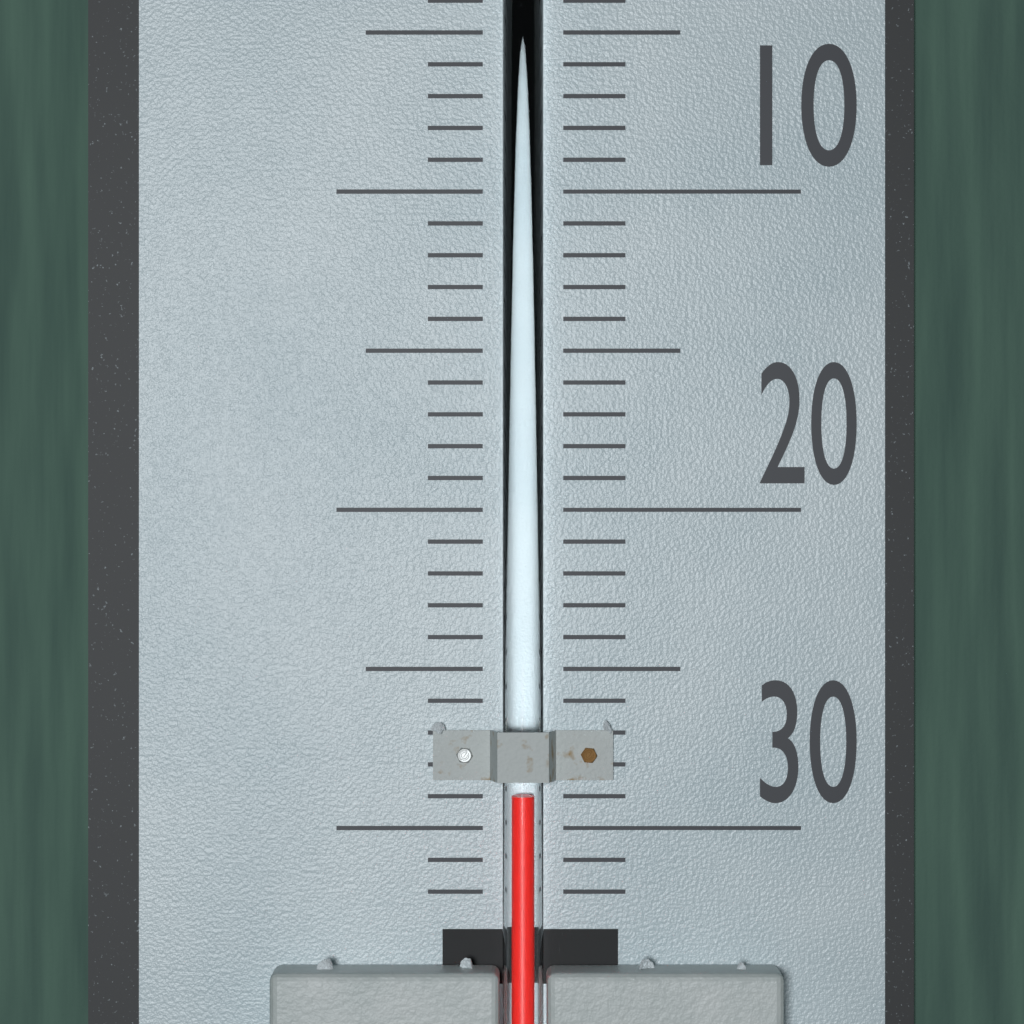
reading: 29 (no unit)
